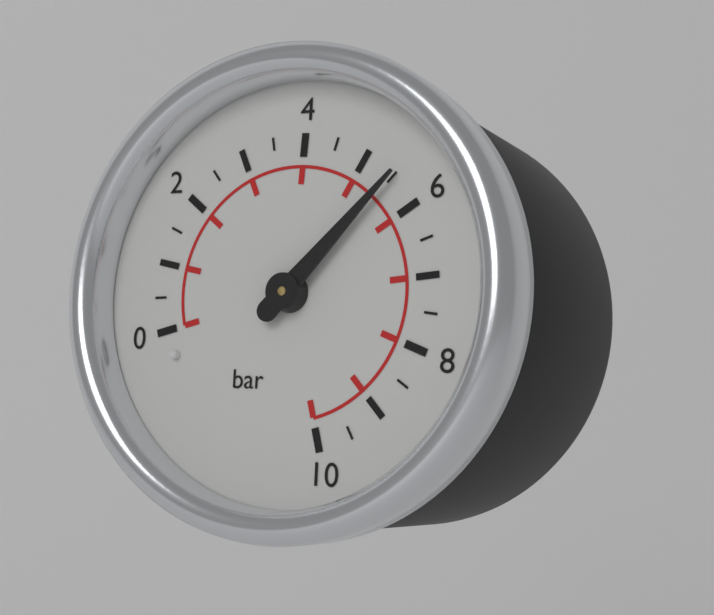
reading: 5.5 bar
